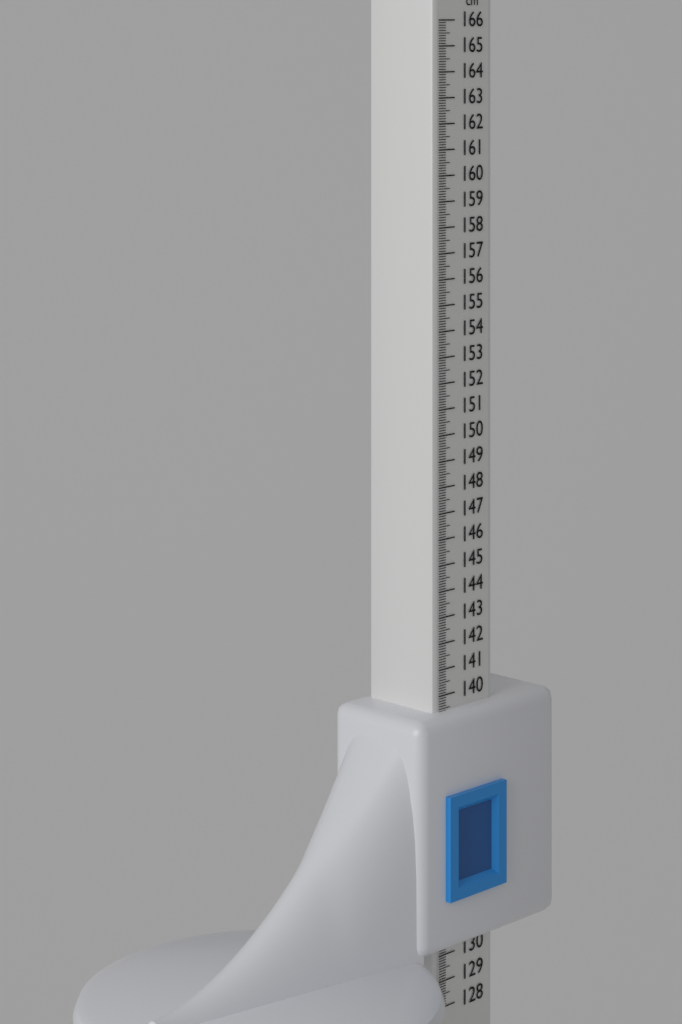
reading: 139.4 cm
